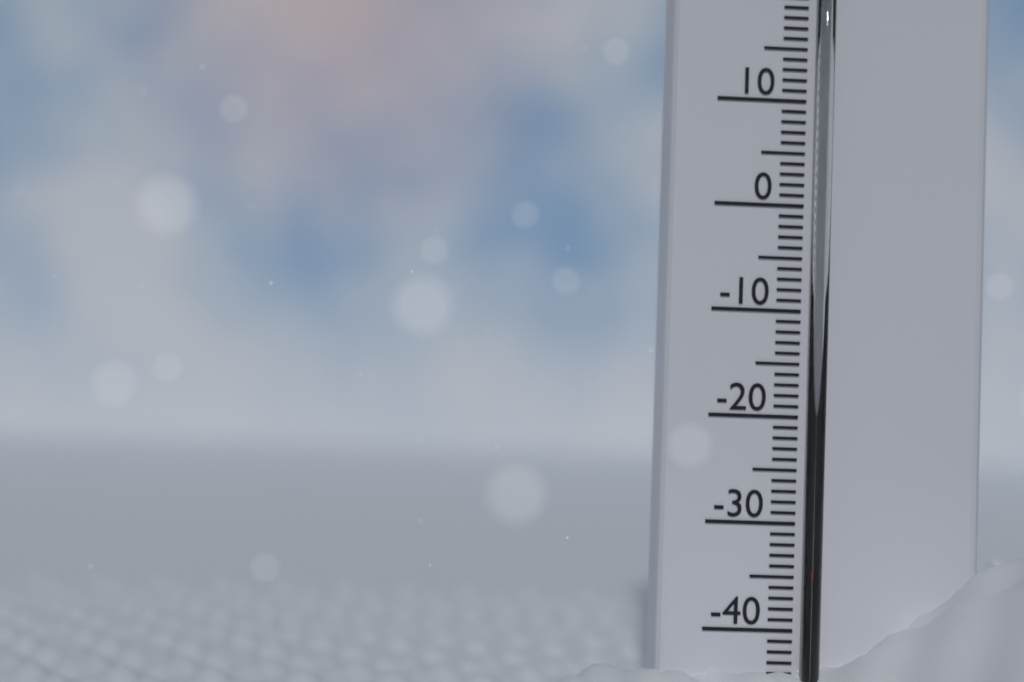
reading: -34 °C
